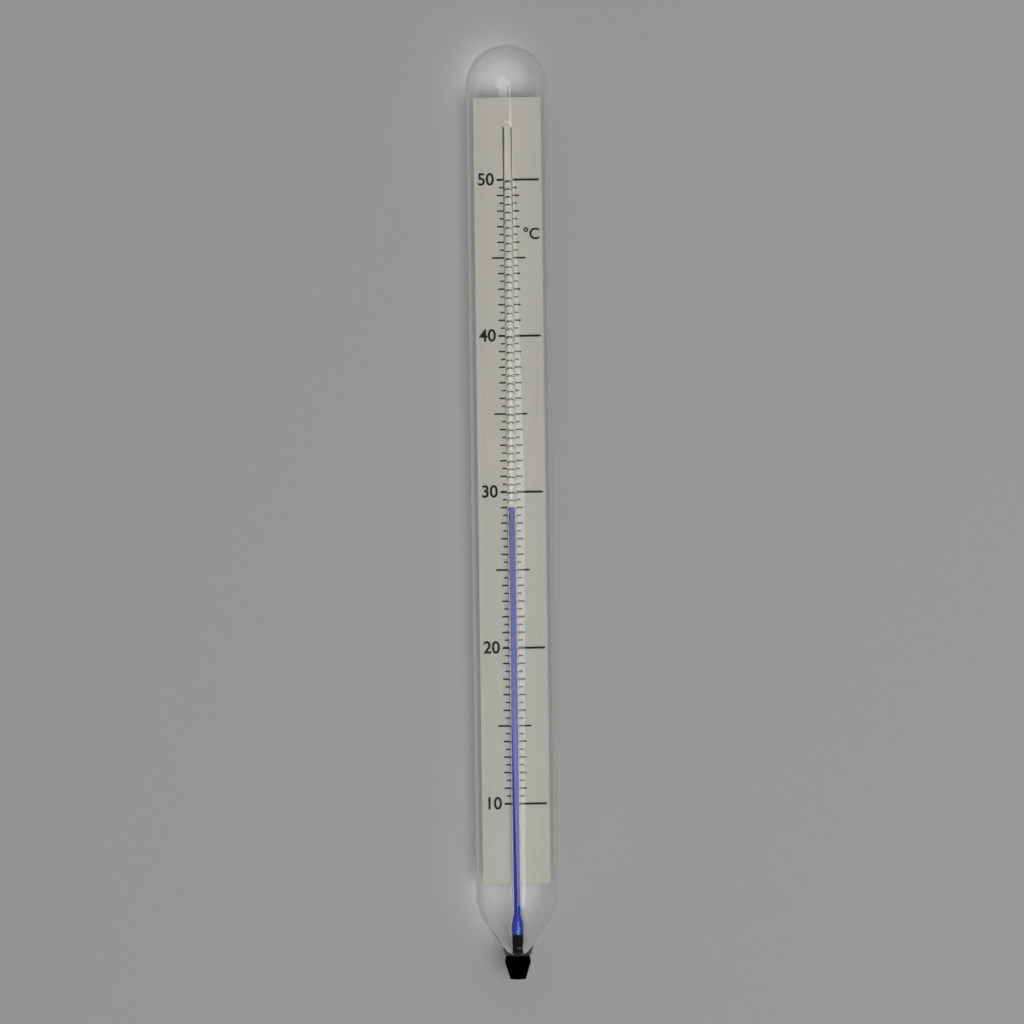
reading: 29.0 °C
